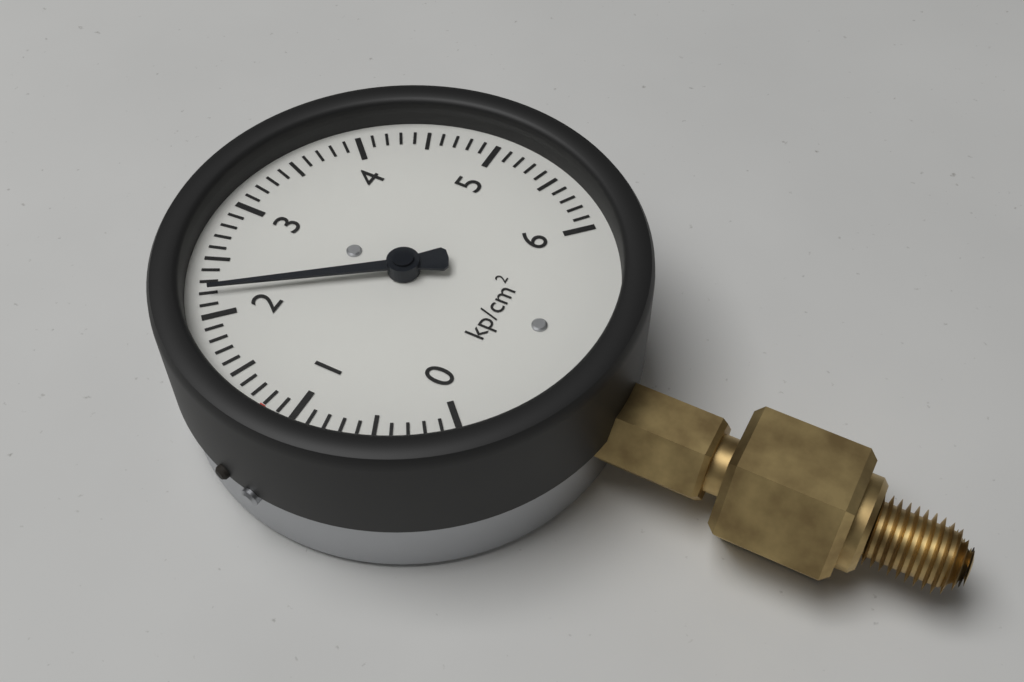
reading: 2.2 kp/cm²
